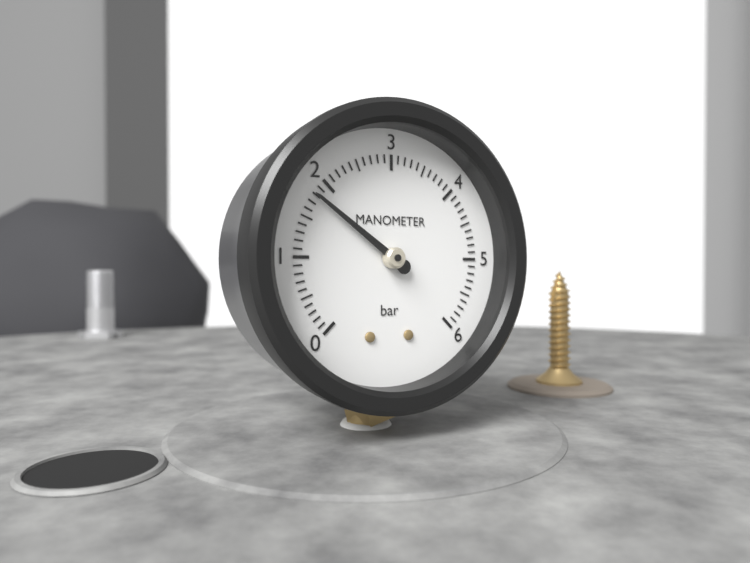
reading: 1.8 bar
